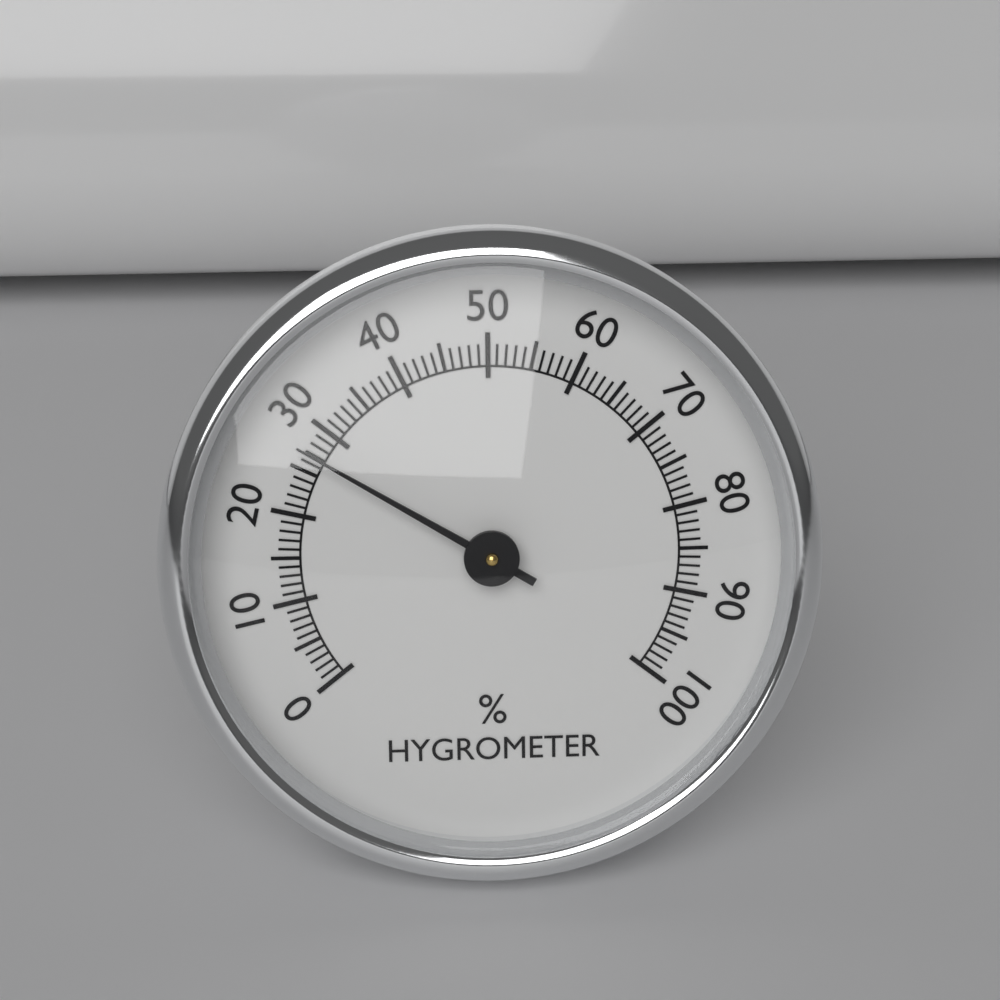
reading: 27 %
